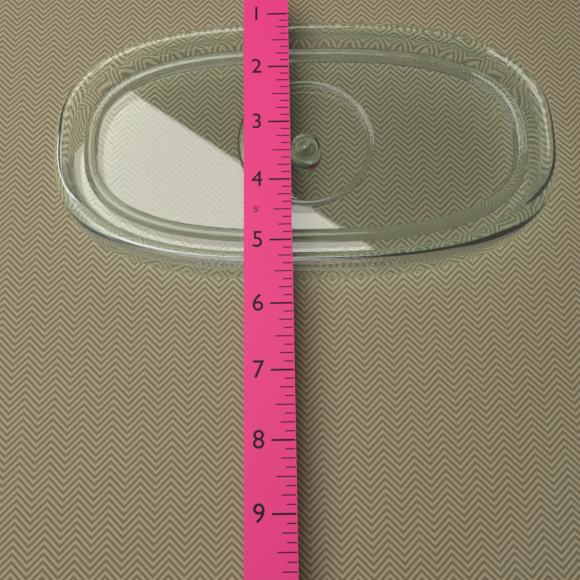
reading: 5.500 in
